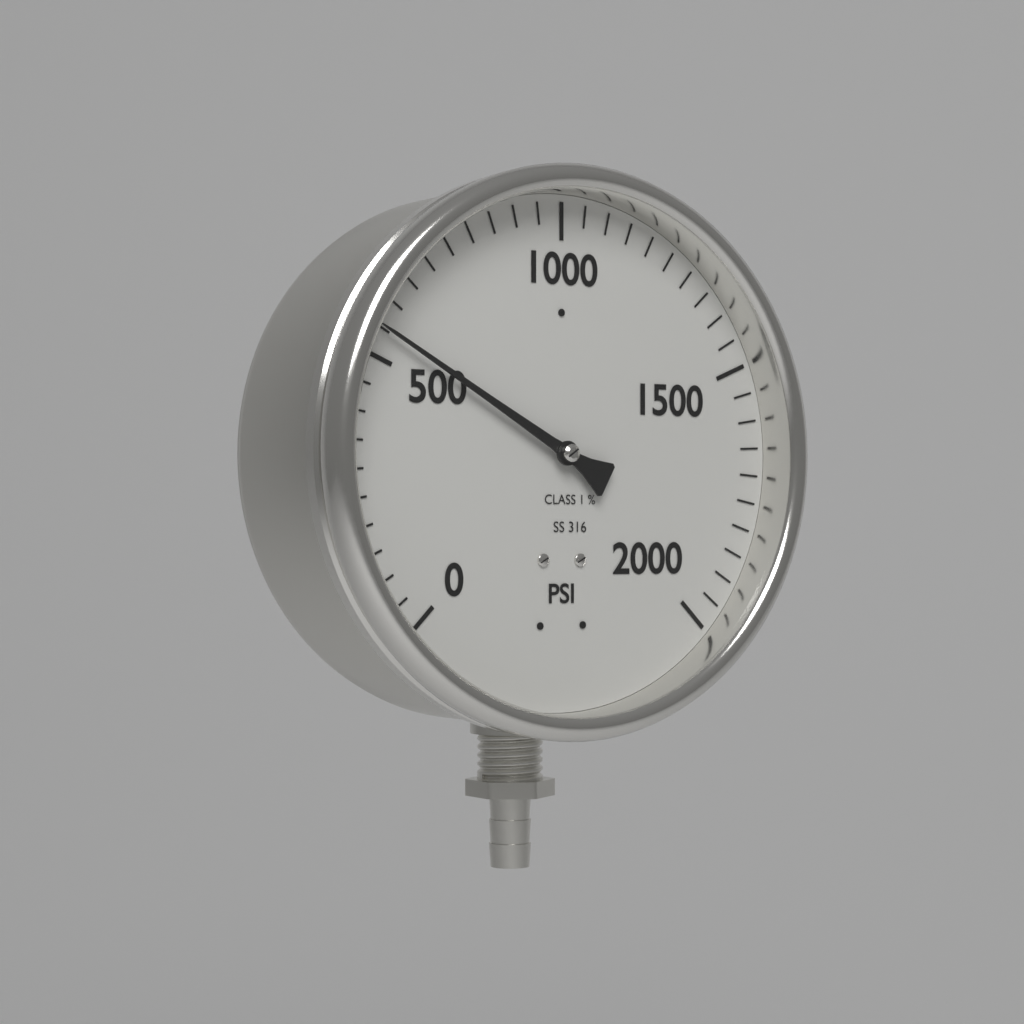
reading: 550 psi
